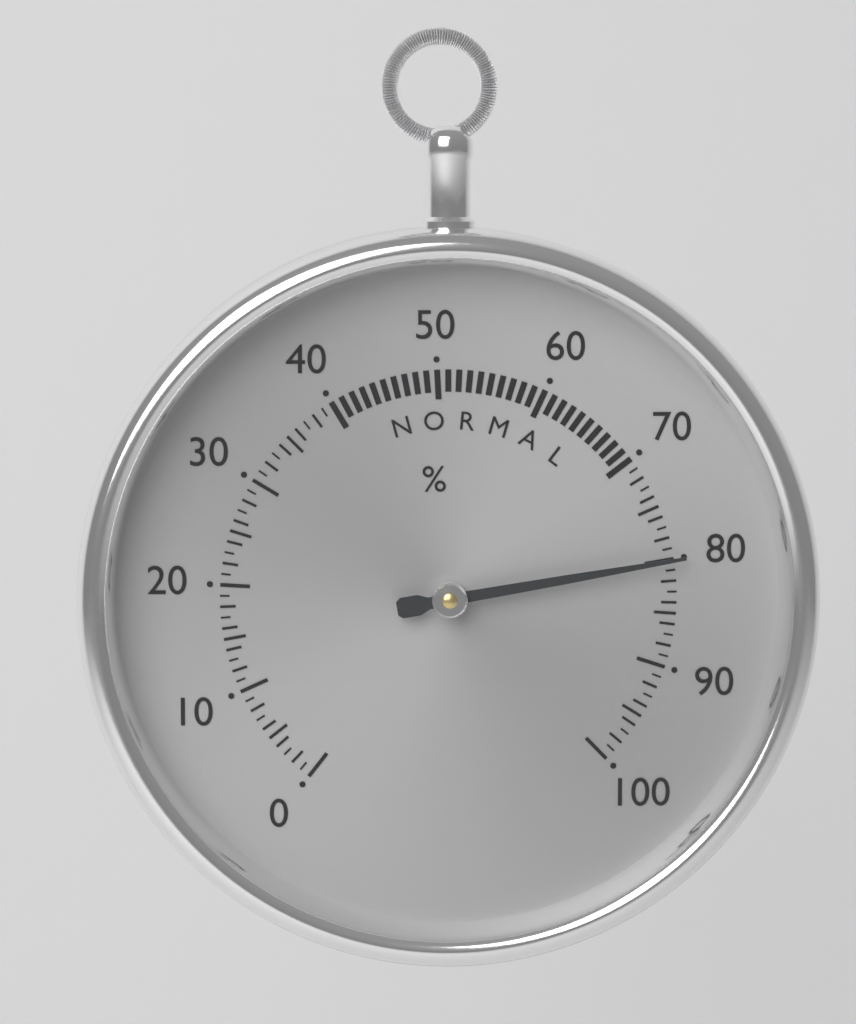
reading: 80 %
